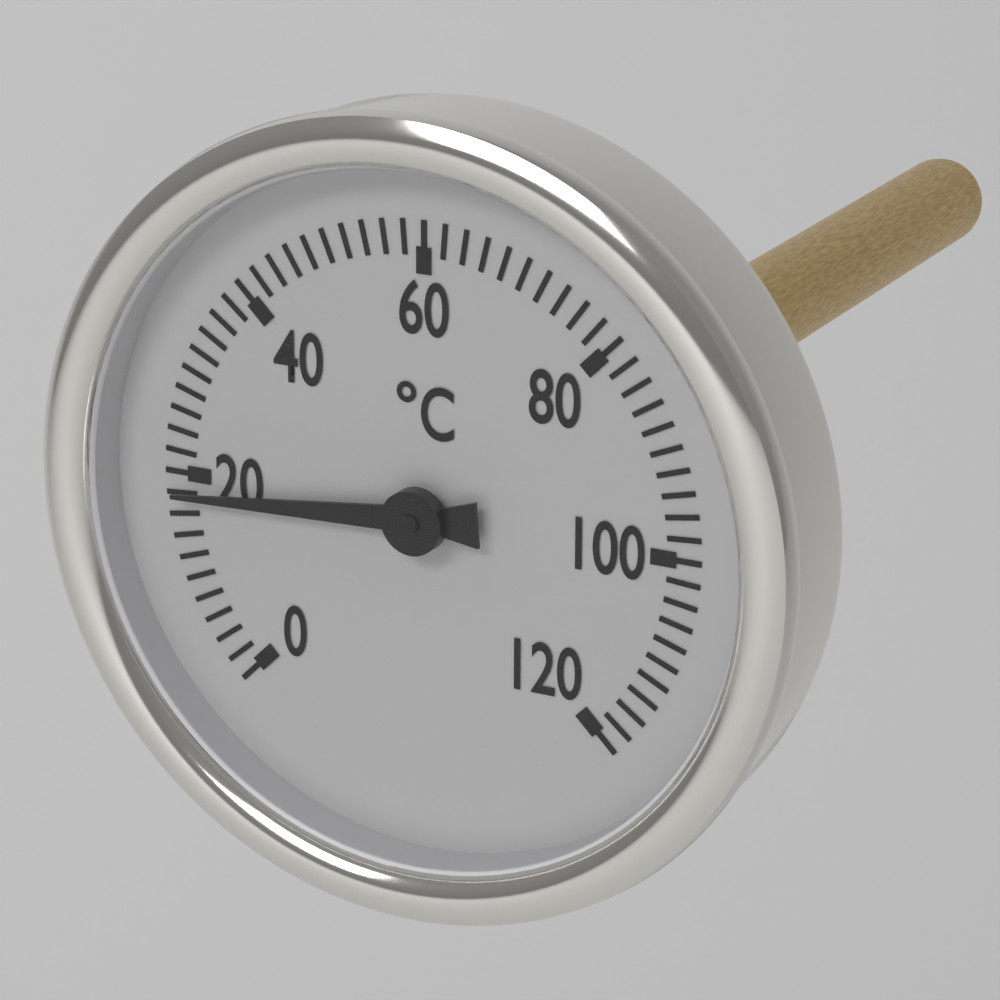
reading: 18 °C
